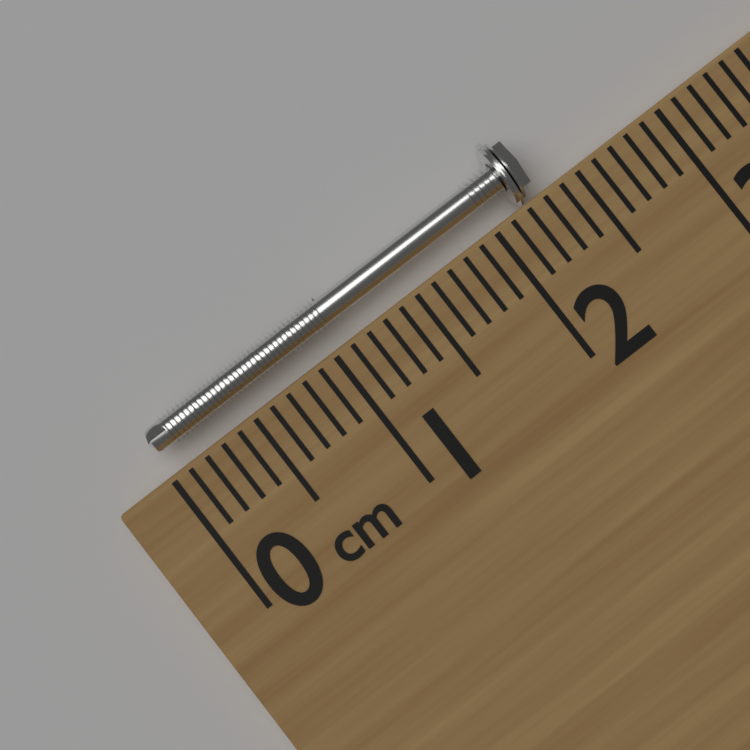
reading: 2.3 cm
